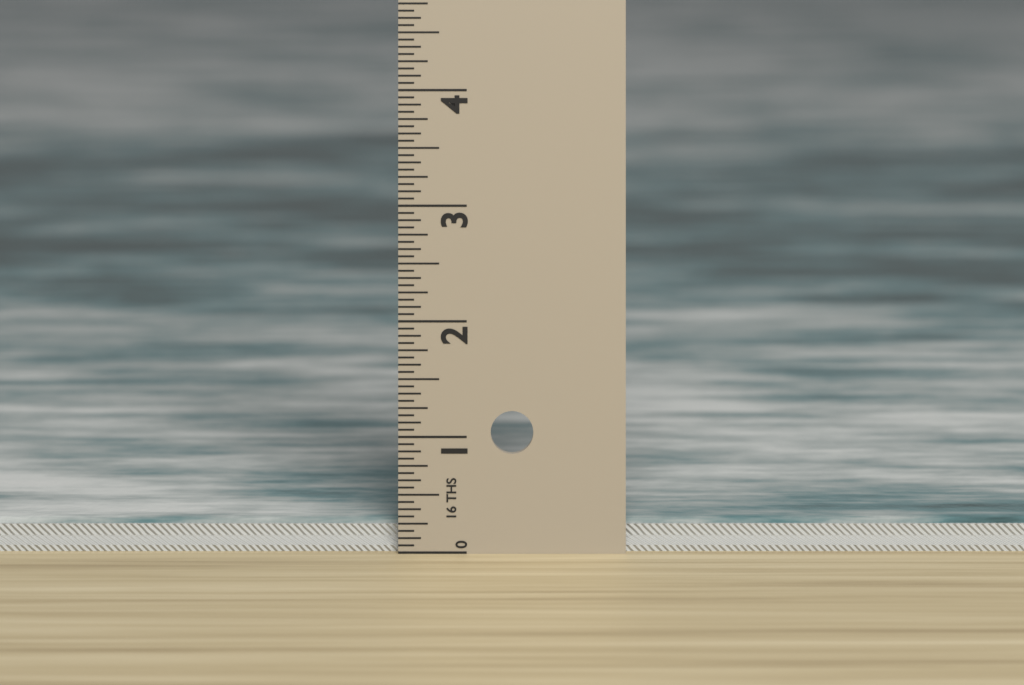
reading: 0.2500 in
